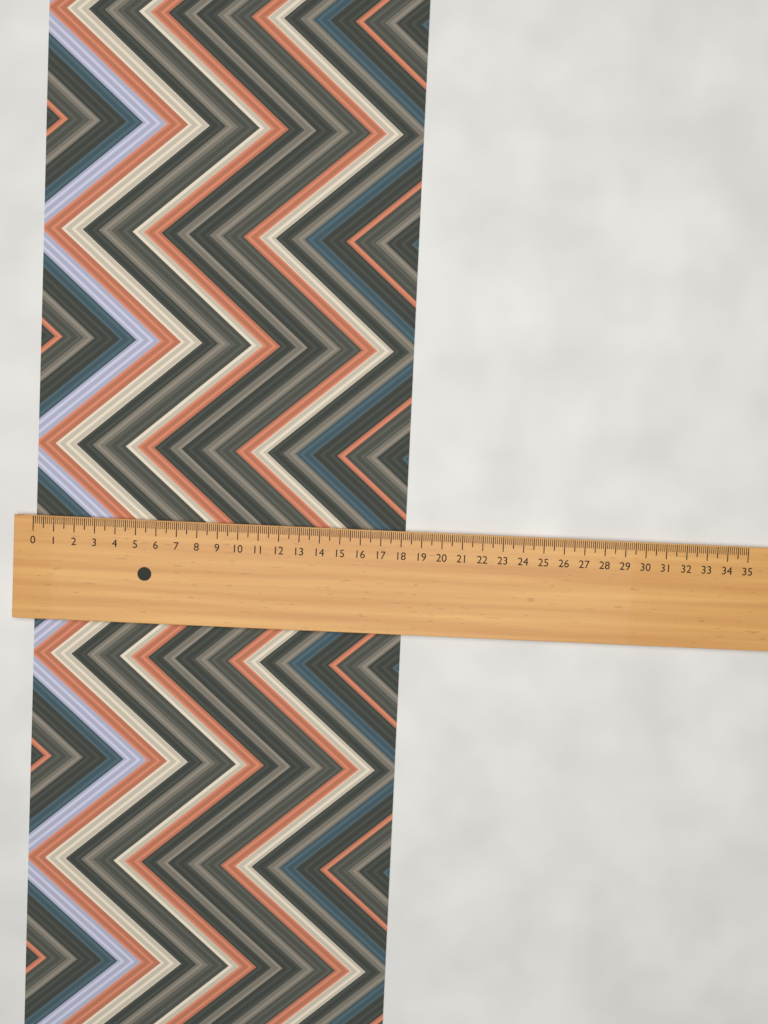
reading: 18.2 (no unit)
